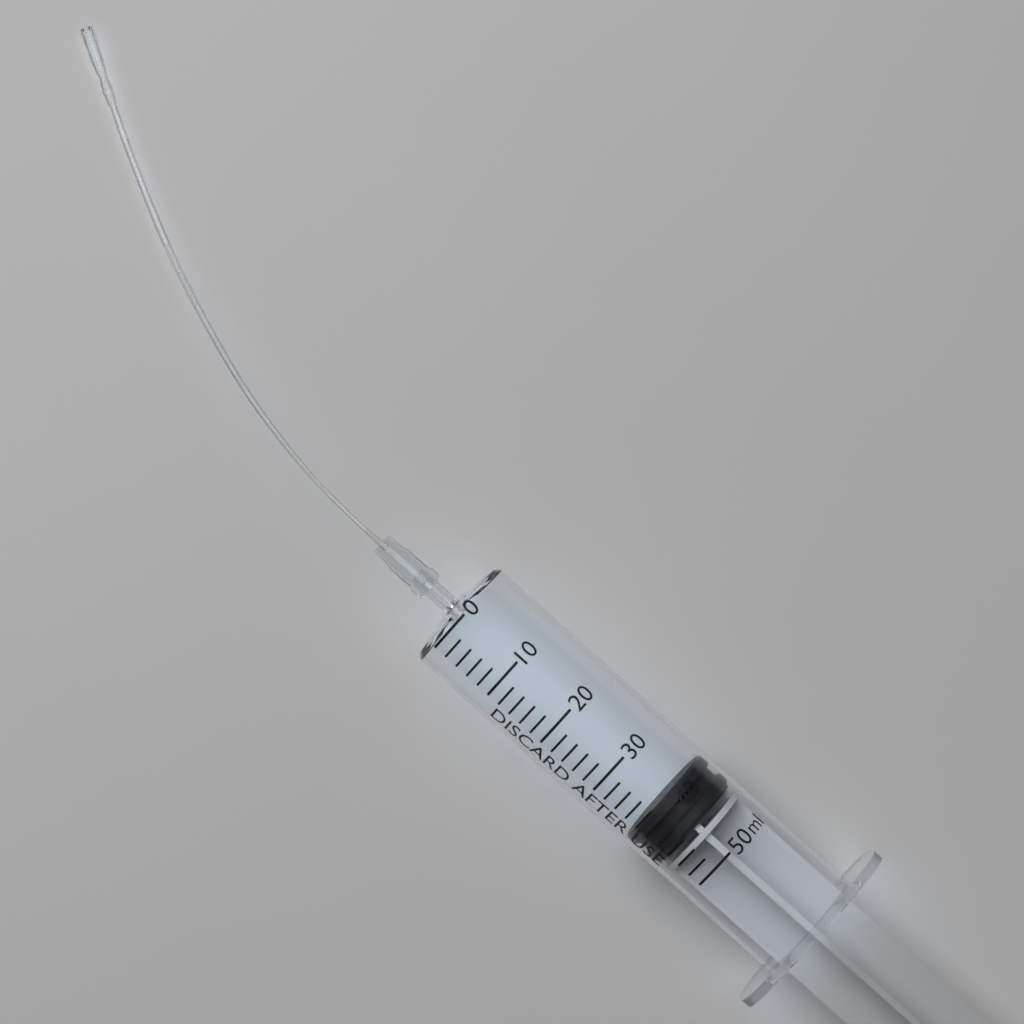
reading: 38 ml
